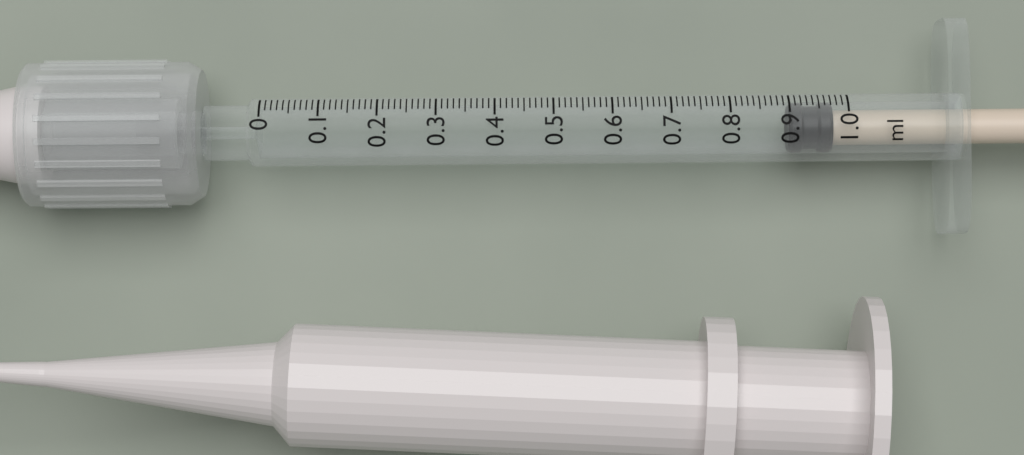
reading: 0.90 ml
